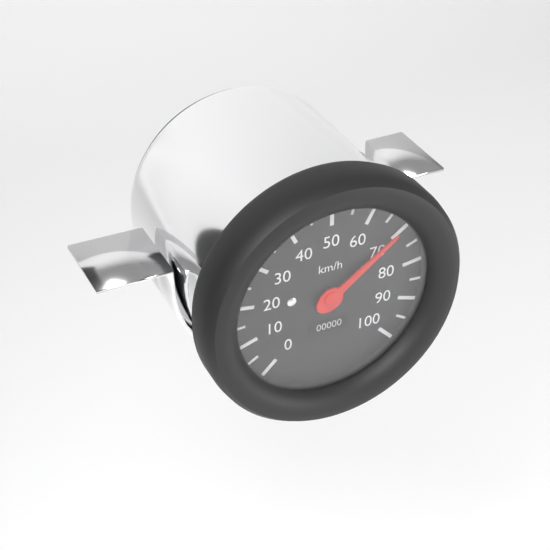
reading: 70 km/h
